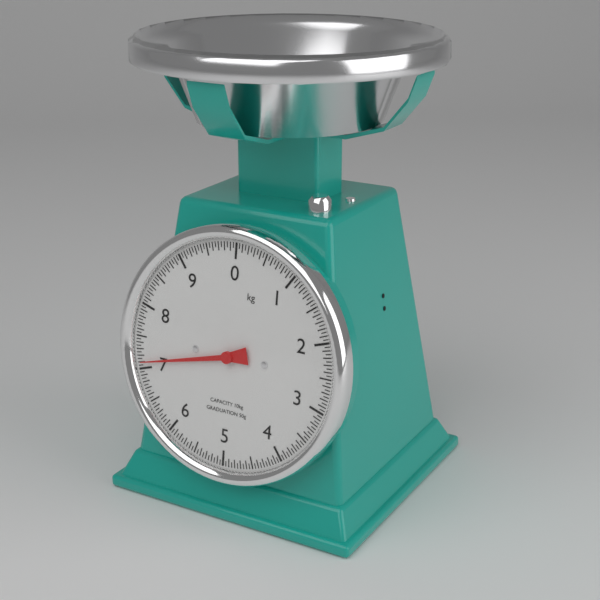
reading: 7.10 kg
